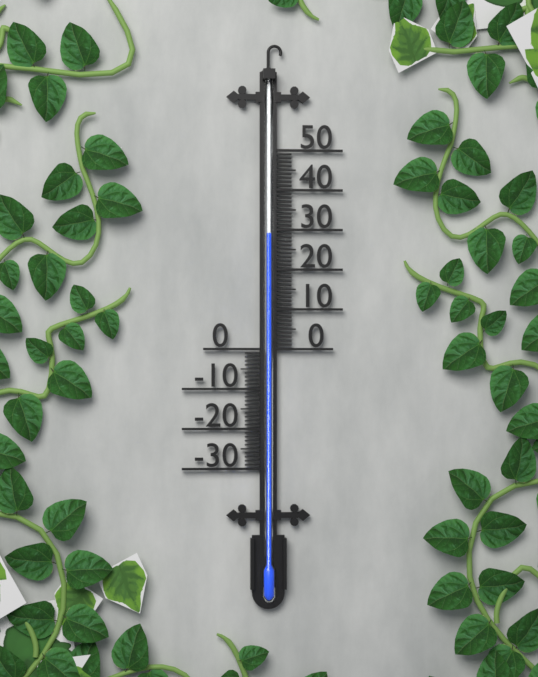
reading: 29 (no unit)
